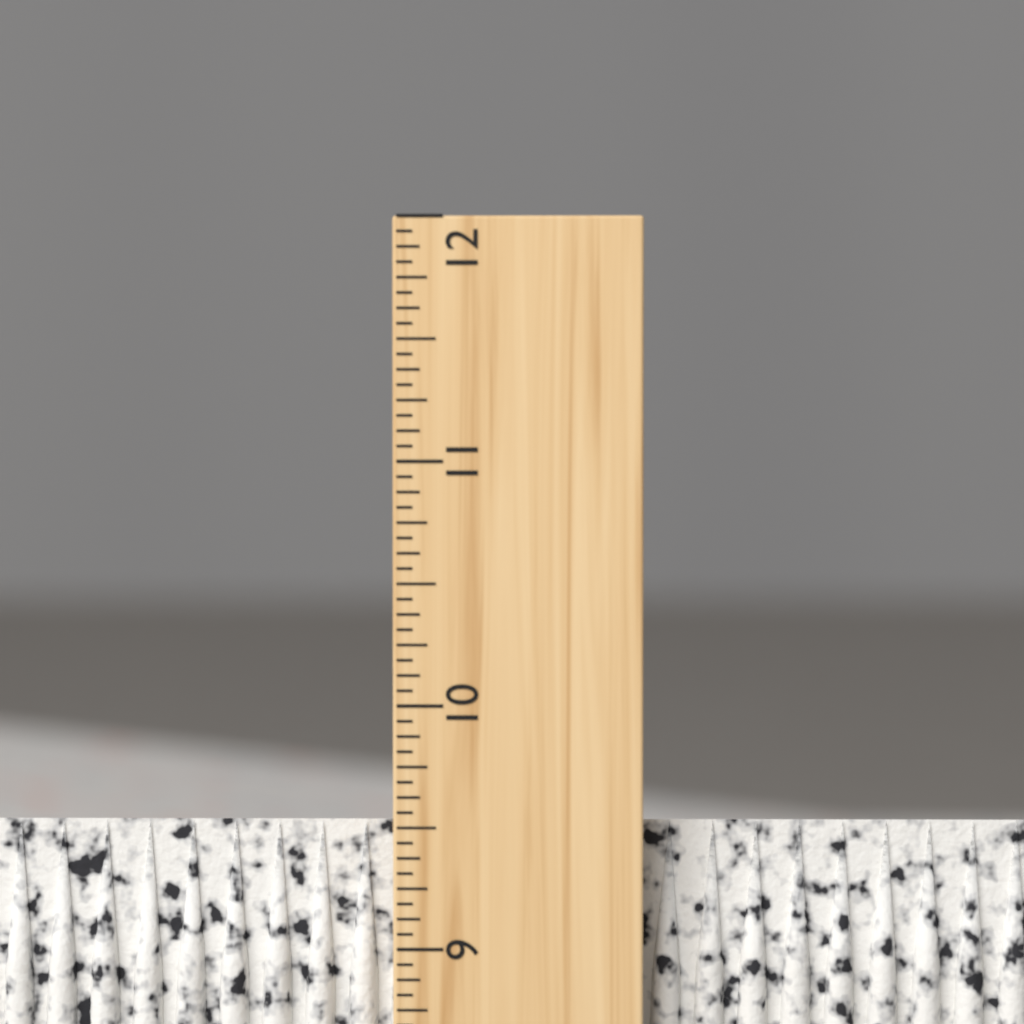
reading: 9.5000 inch
